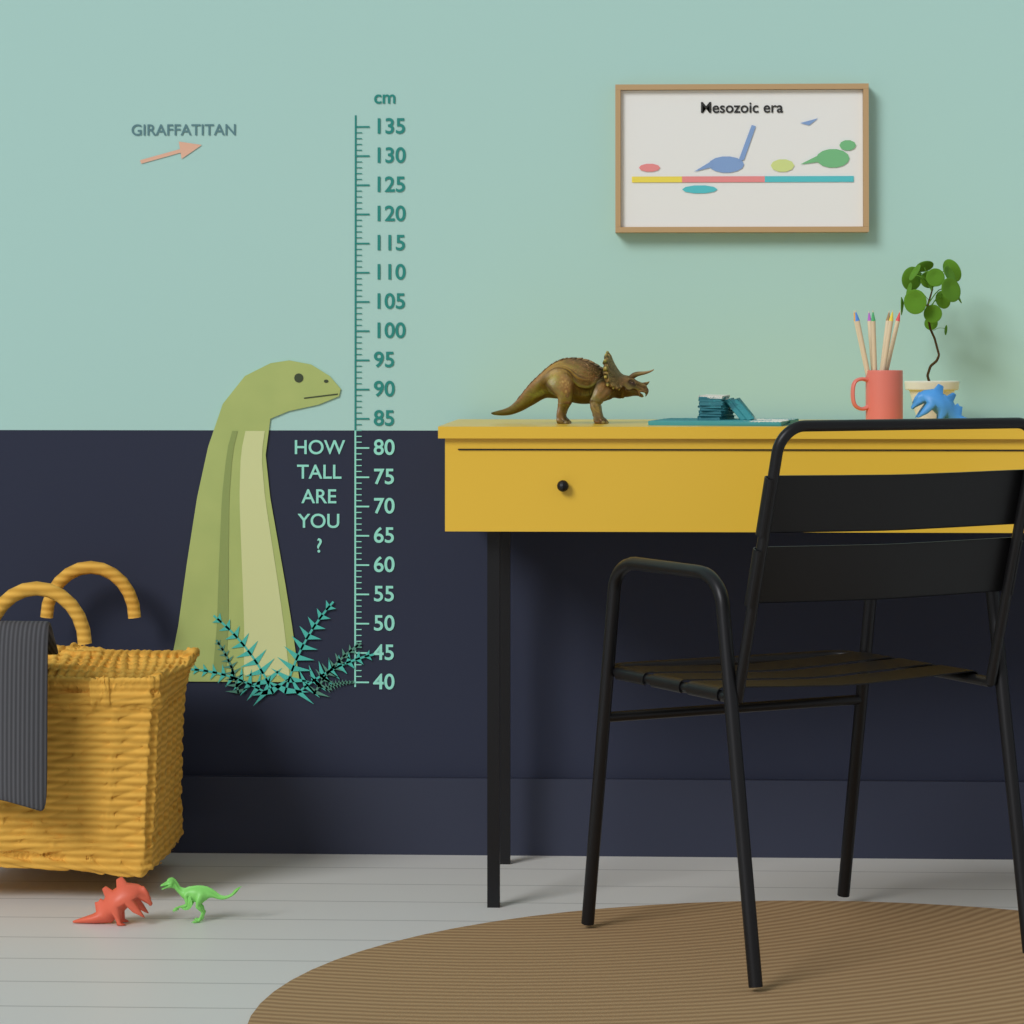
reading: 95 cm
